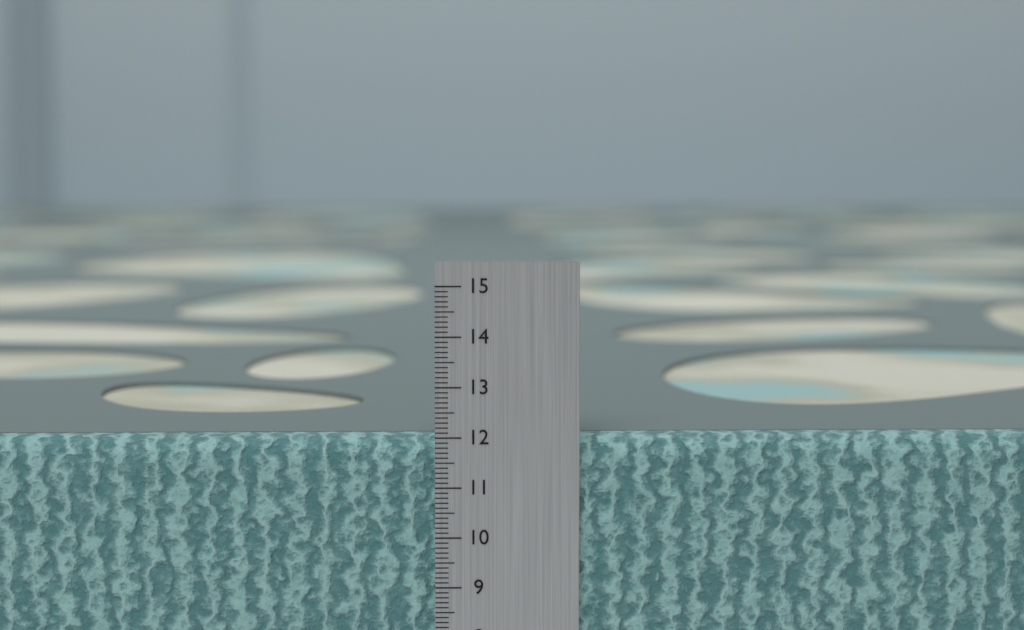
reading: 12.0 cm
